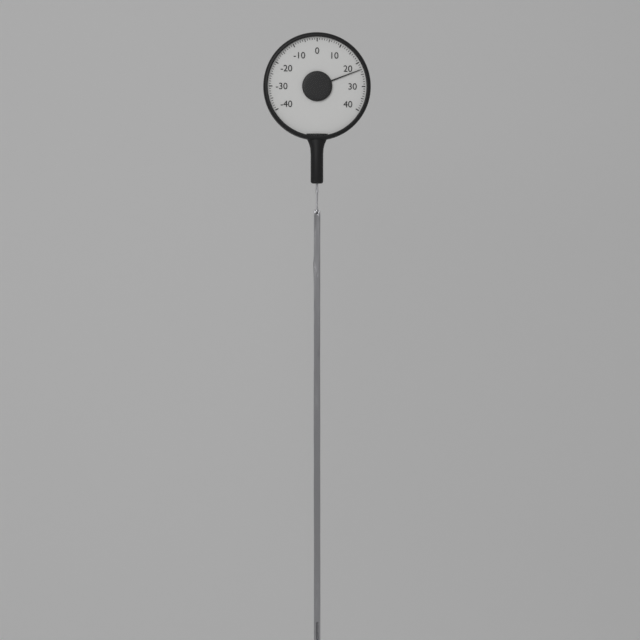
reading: 23 (no unit)
